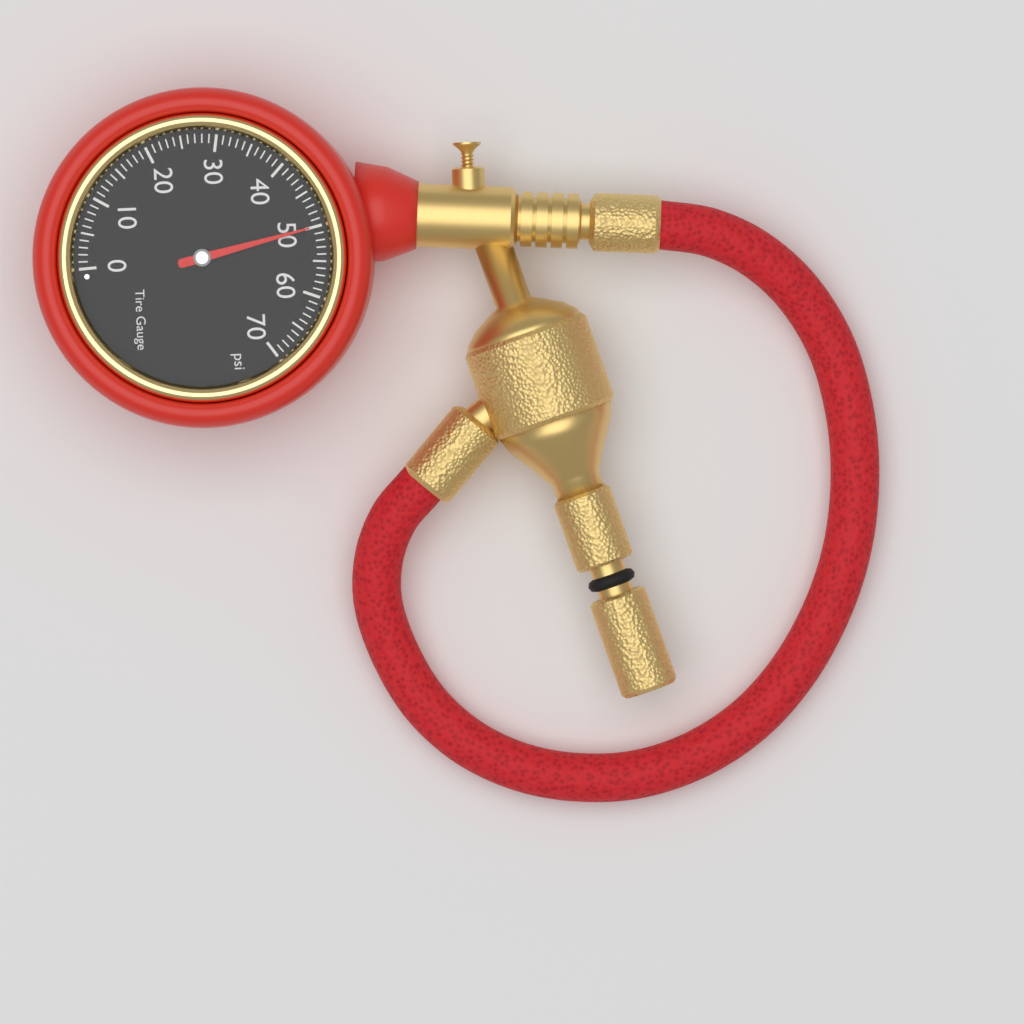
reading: 50 psi
